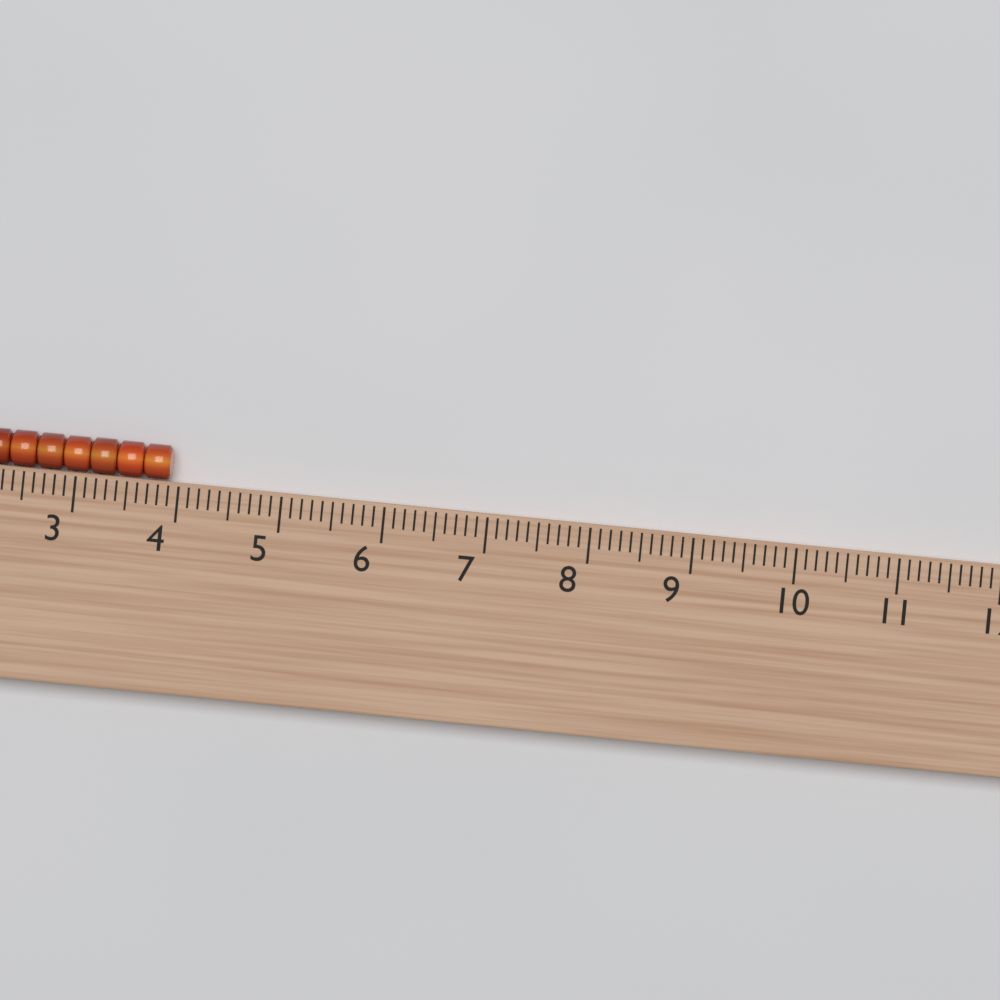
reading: 3.9 (no unit)
